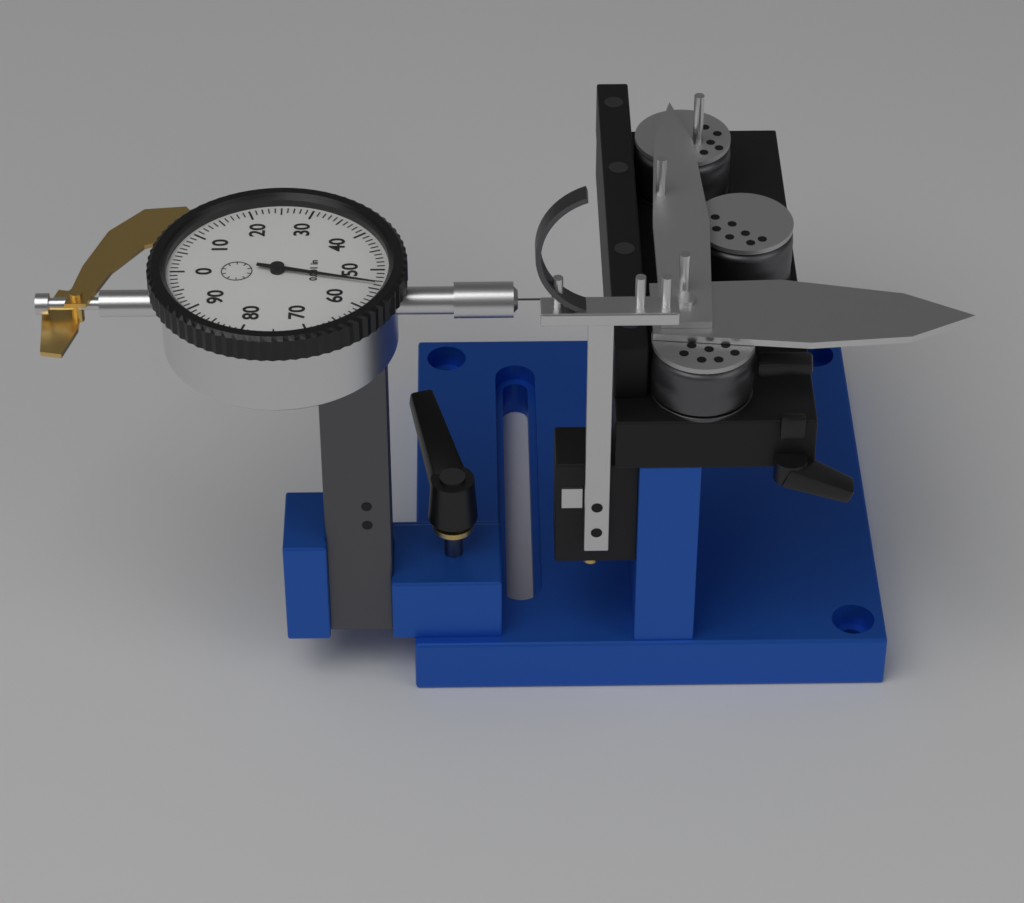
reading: 0.054 in
